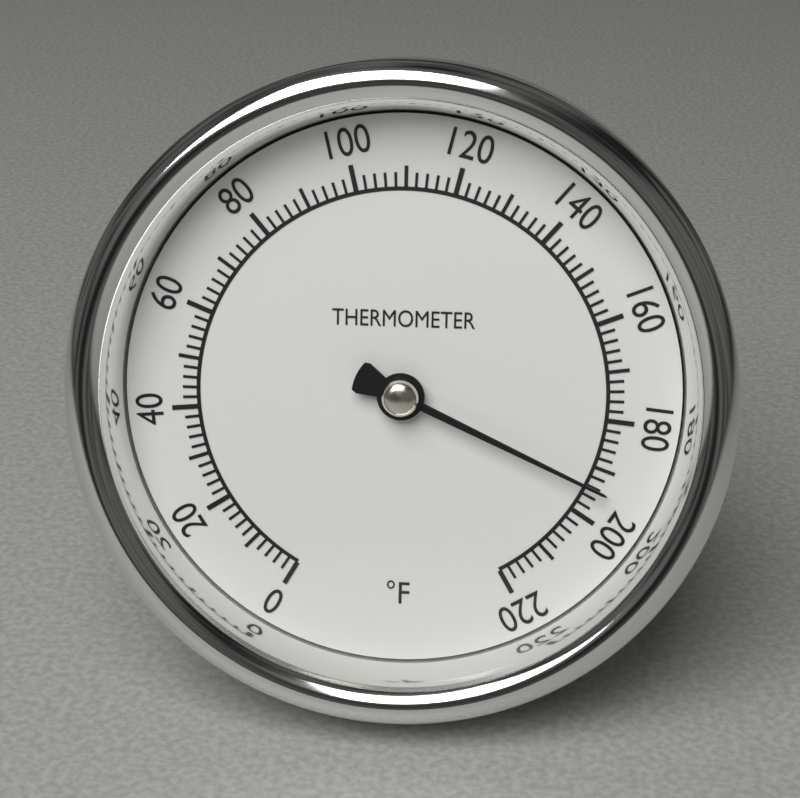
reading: 194 °F
